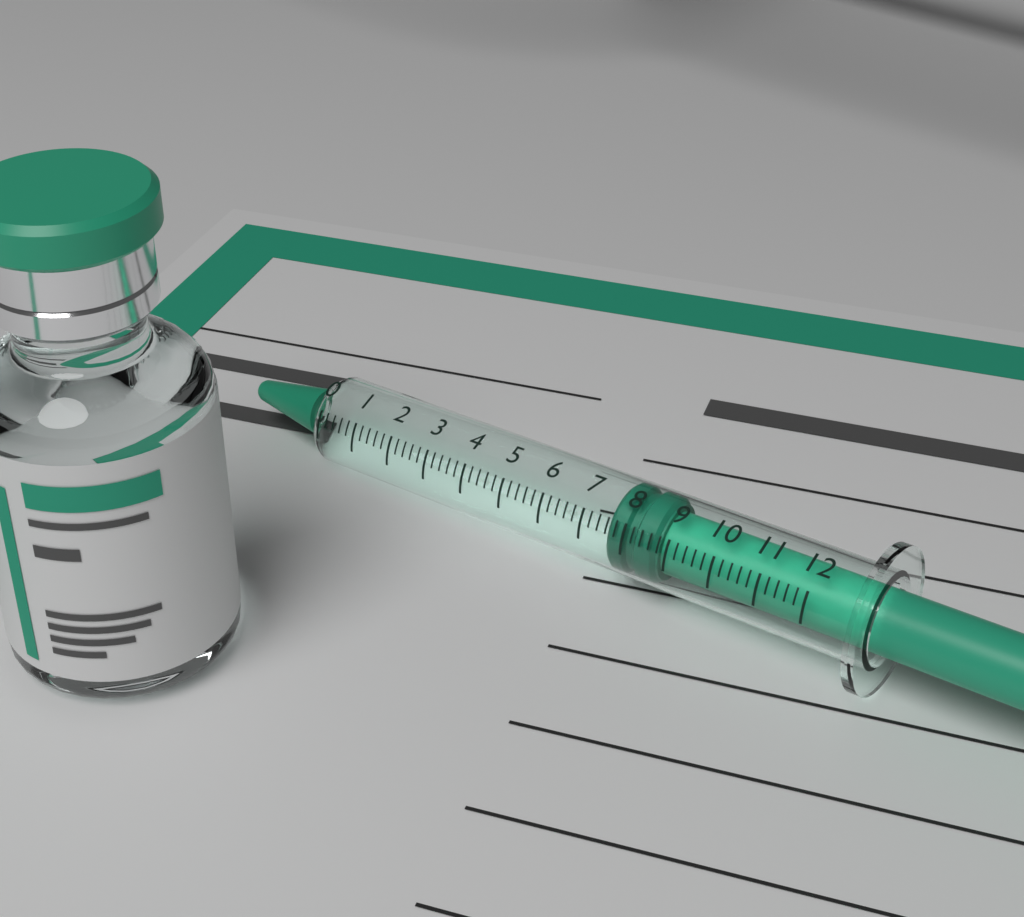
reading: 7.6 (no unit)
